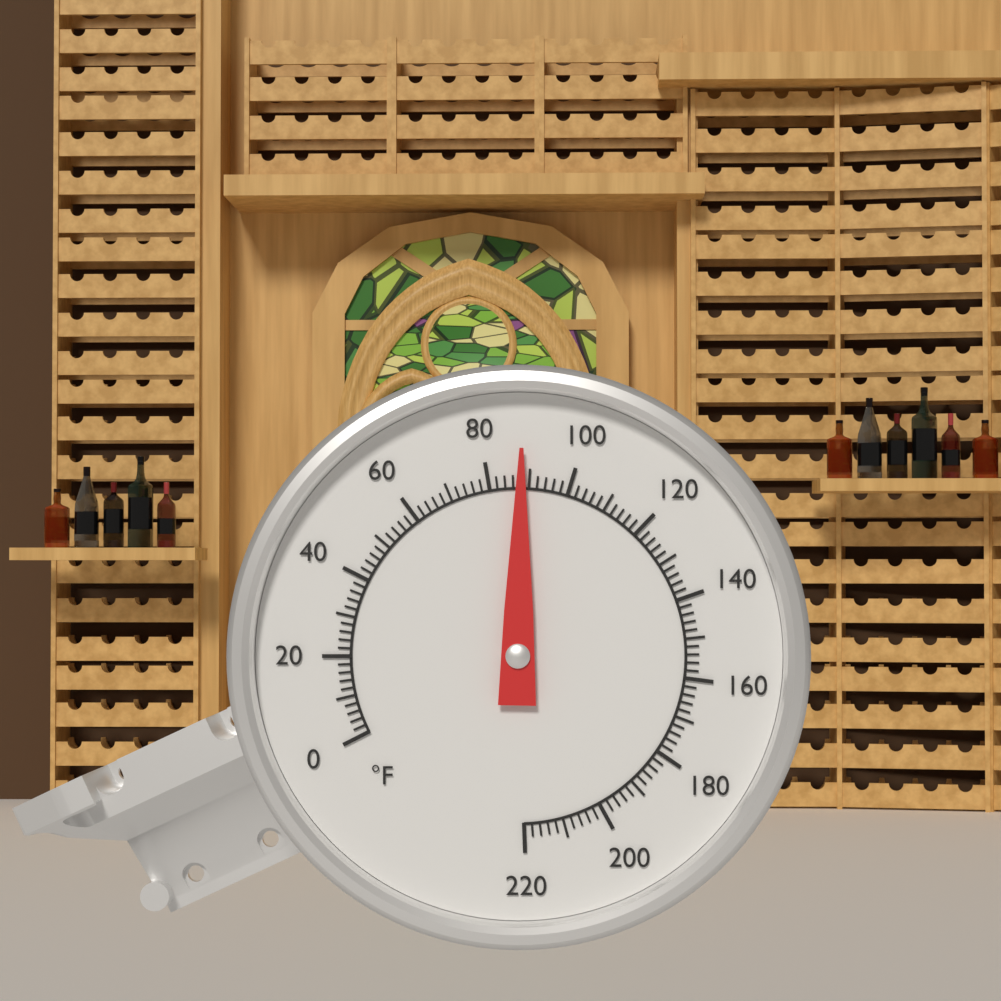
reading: 88 °F
